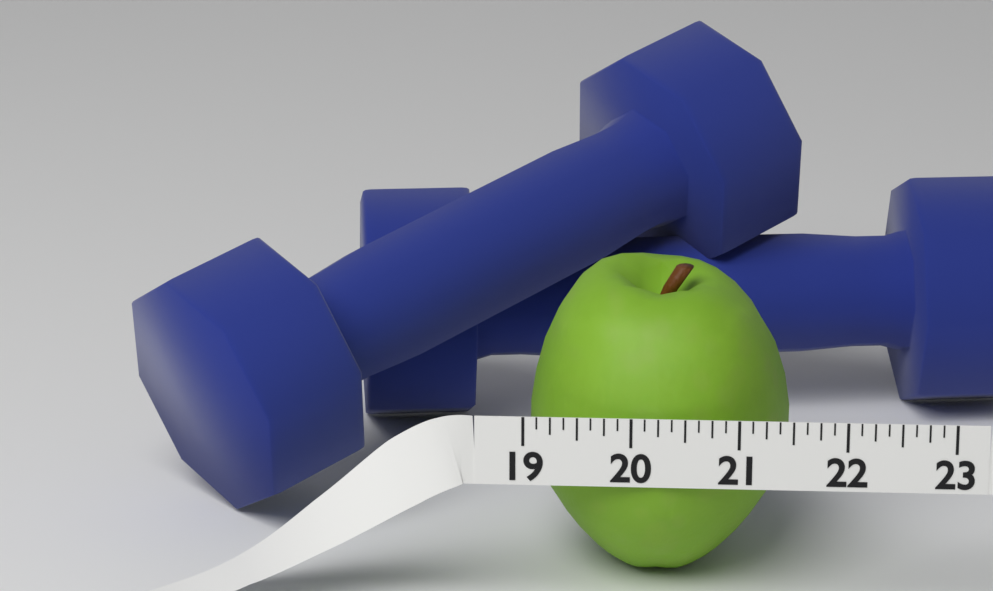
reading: 21.500 (no unit)
